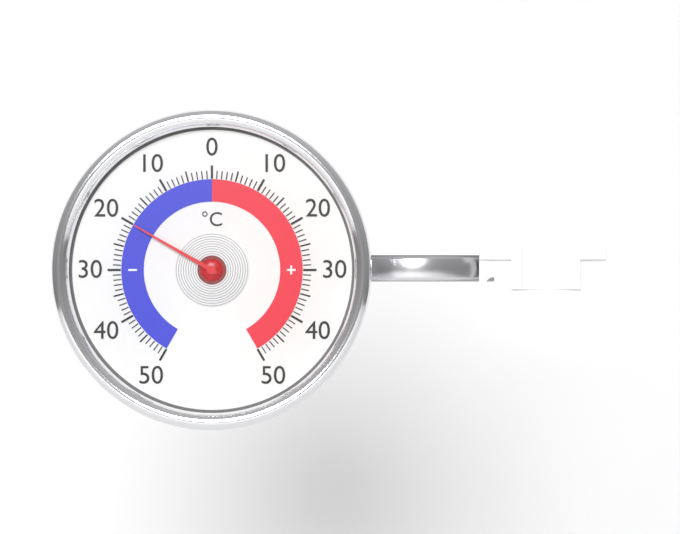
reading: -20 °C
